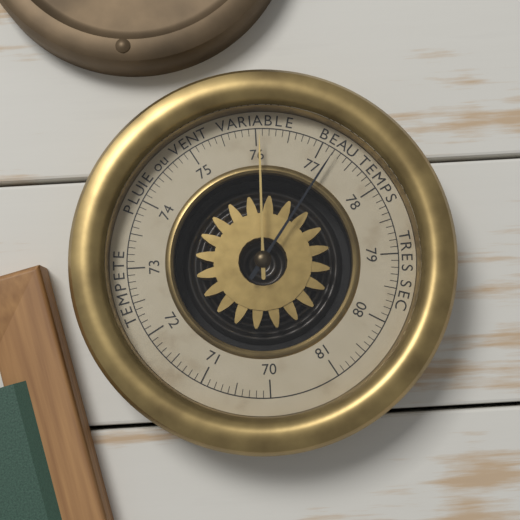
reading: 77.2 (no unit)
